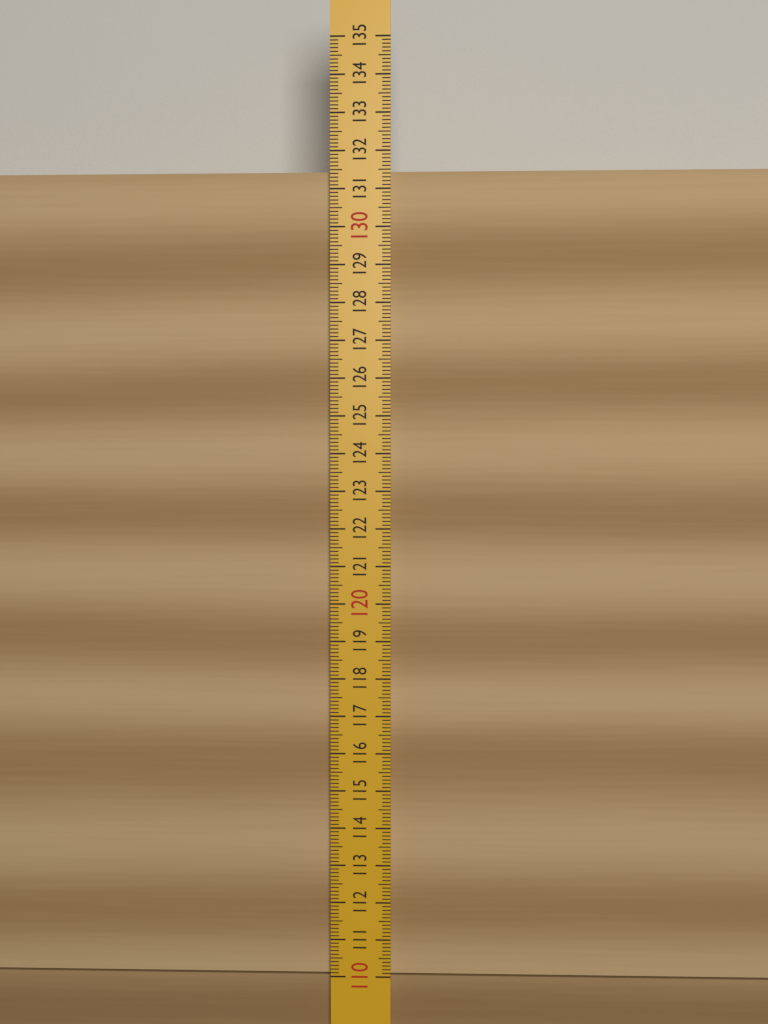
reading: 131.5 (no unit)
